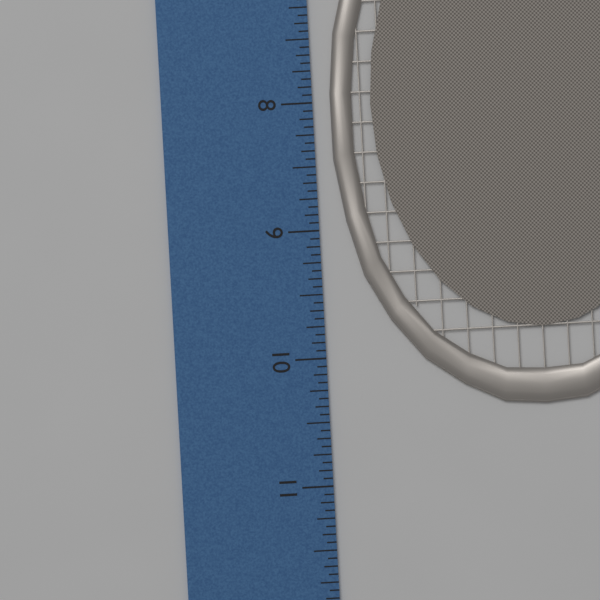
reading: 10.4375 inch
